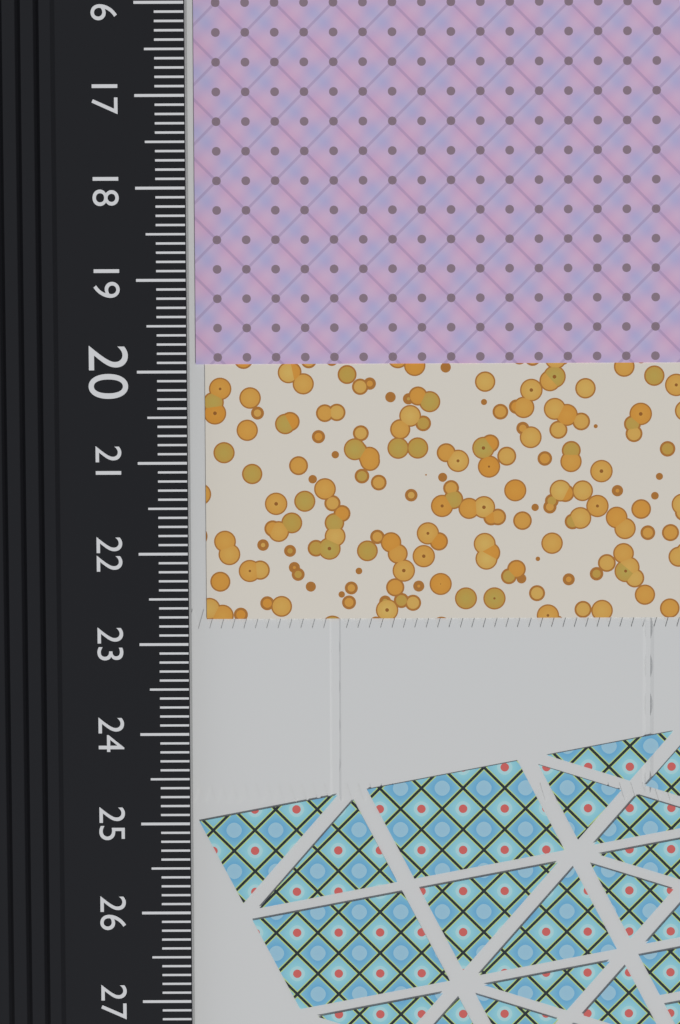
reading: 19.9 cm
